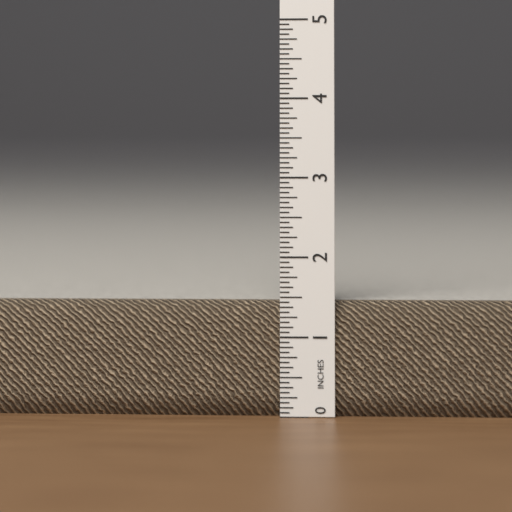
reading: 1.4375 in
